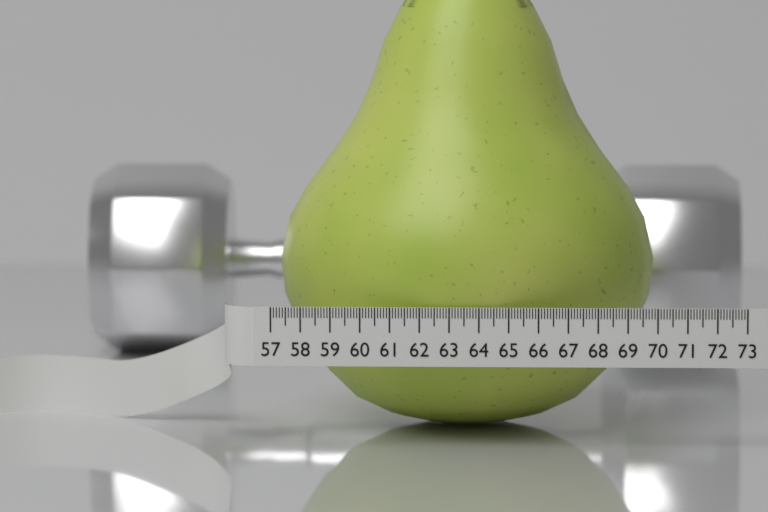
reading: 70.0 (no unit)
